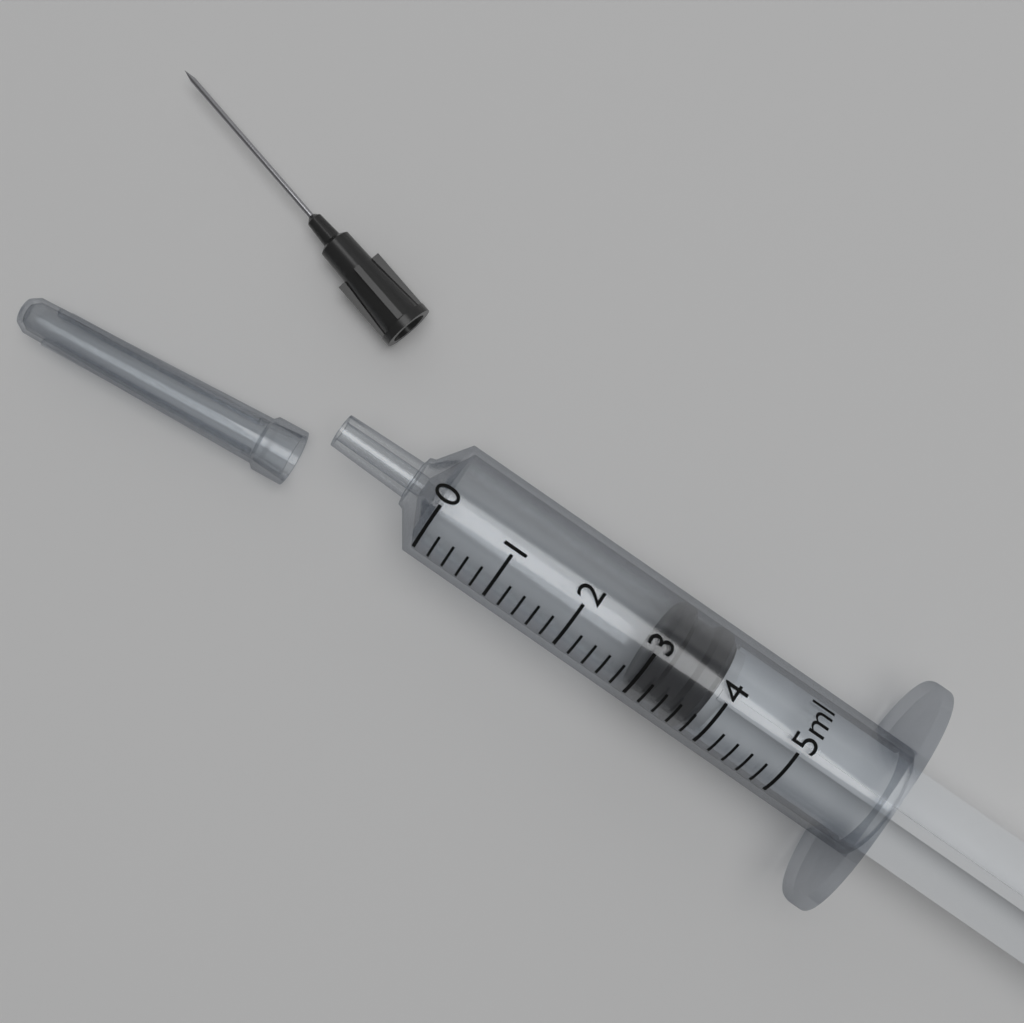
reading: 3.0 ml
